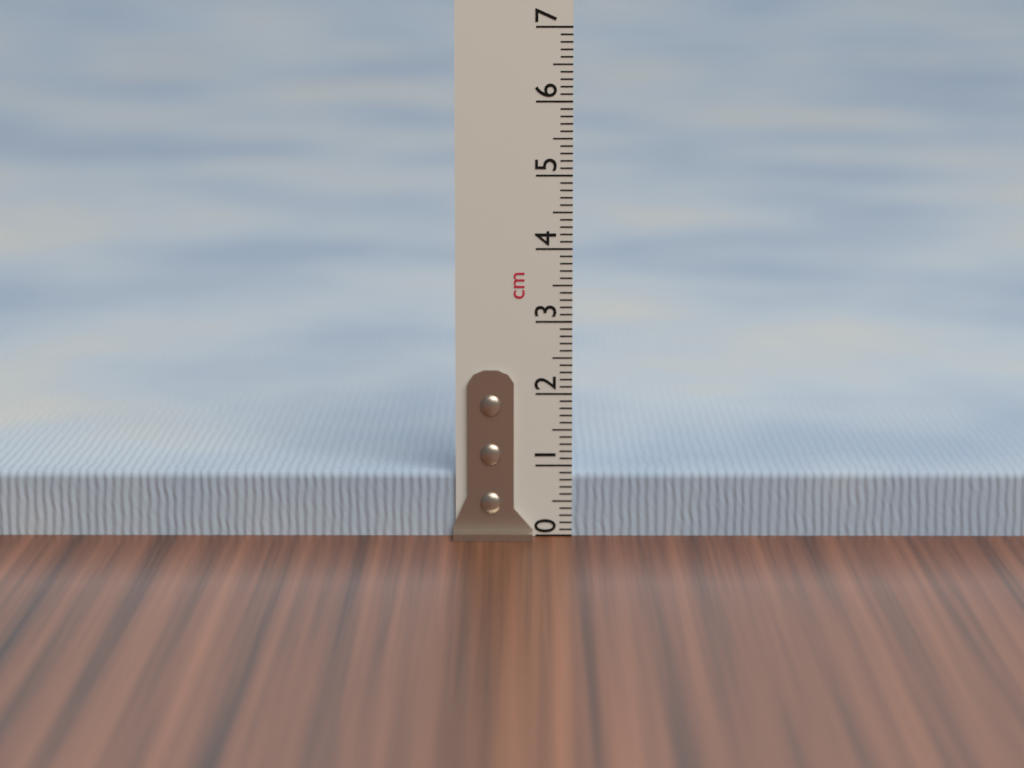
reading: 0.9 cm
